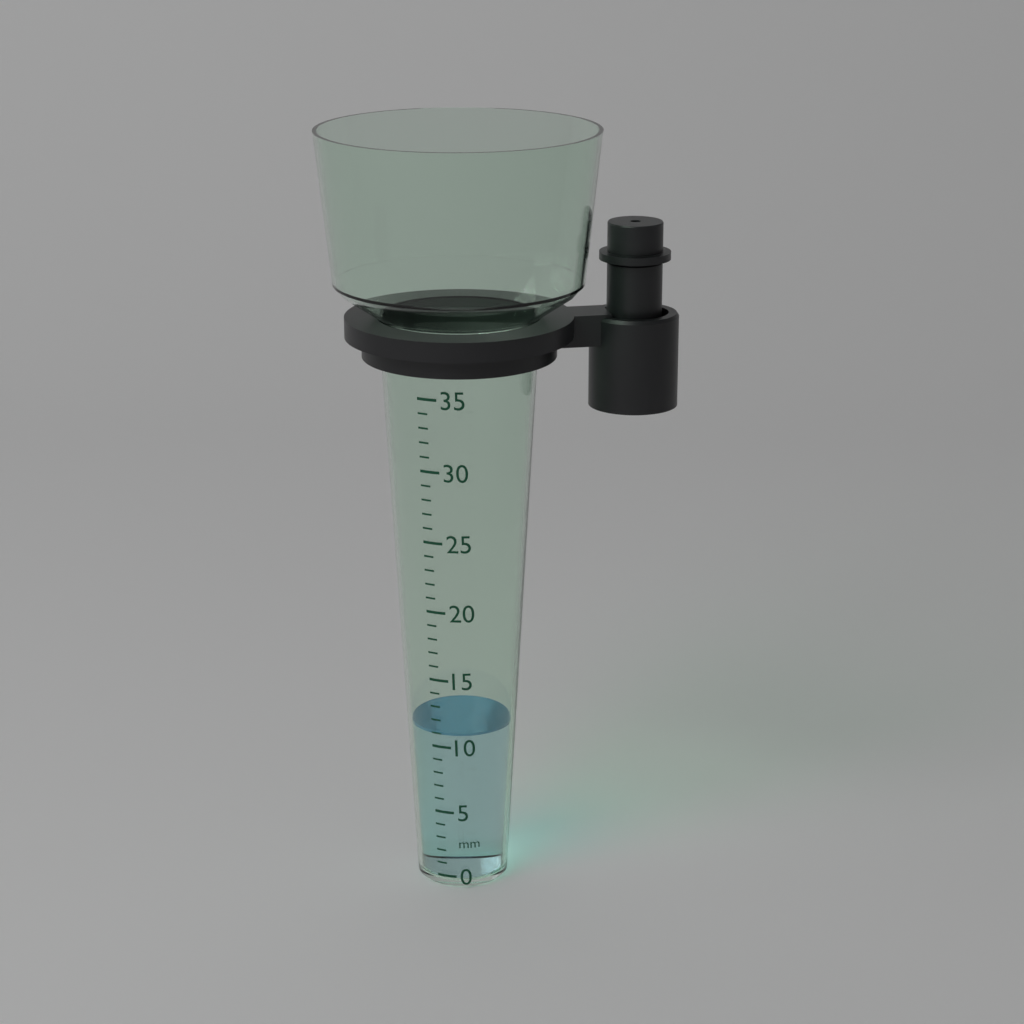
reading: 11 mm
